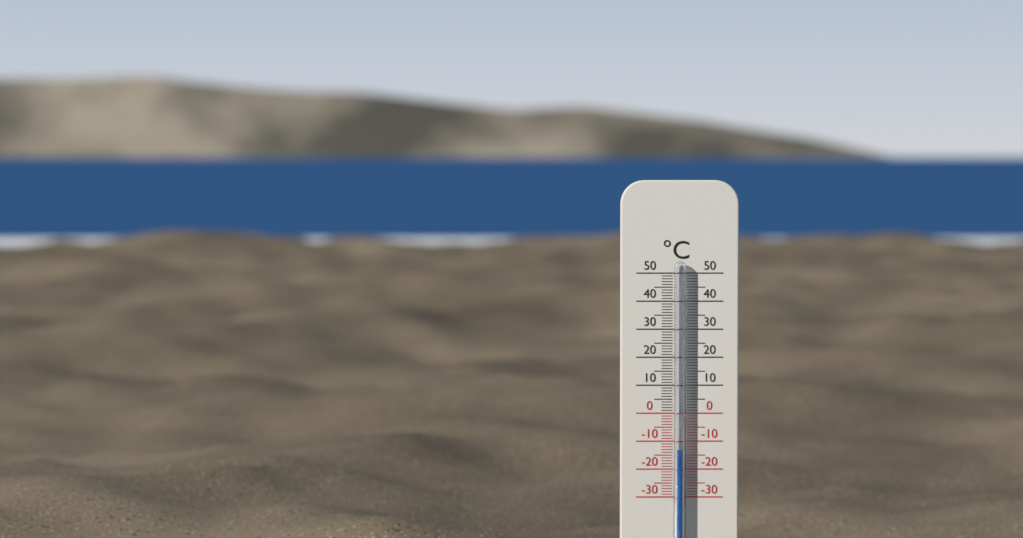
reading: -13 °C
